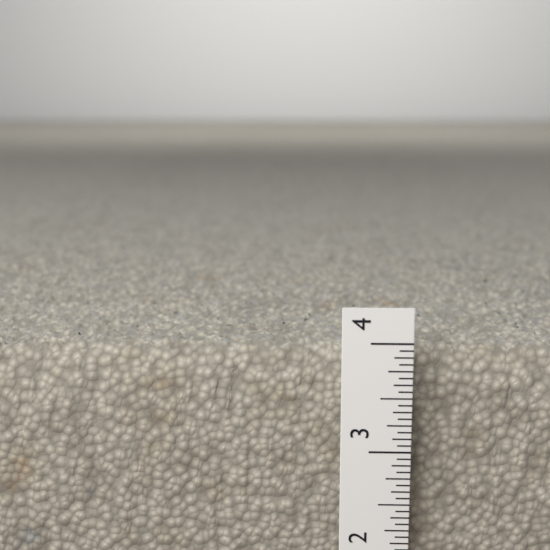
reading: 3.8750 in
